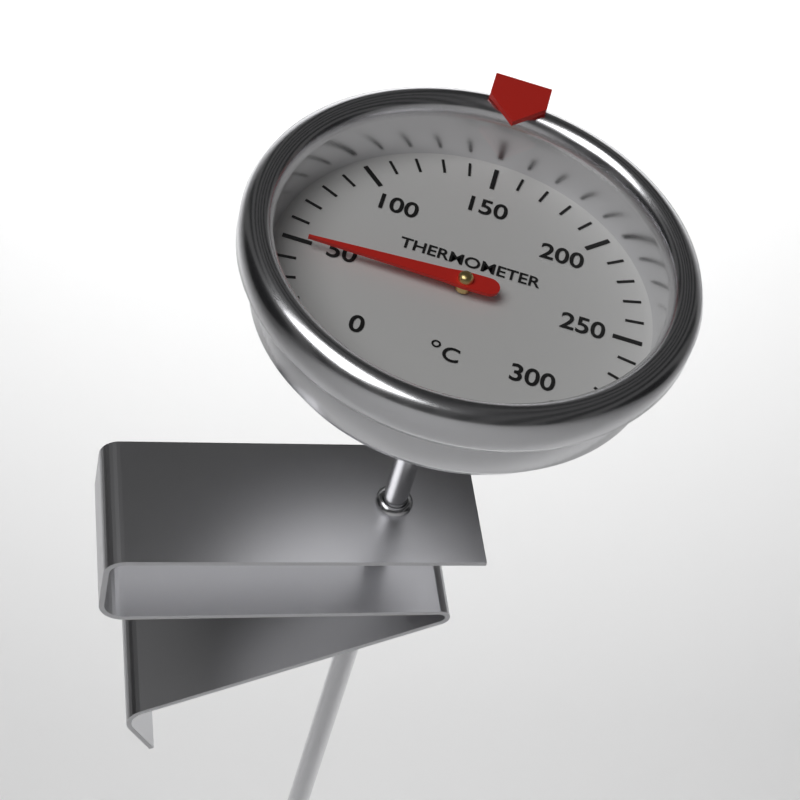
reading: 48 °C
